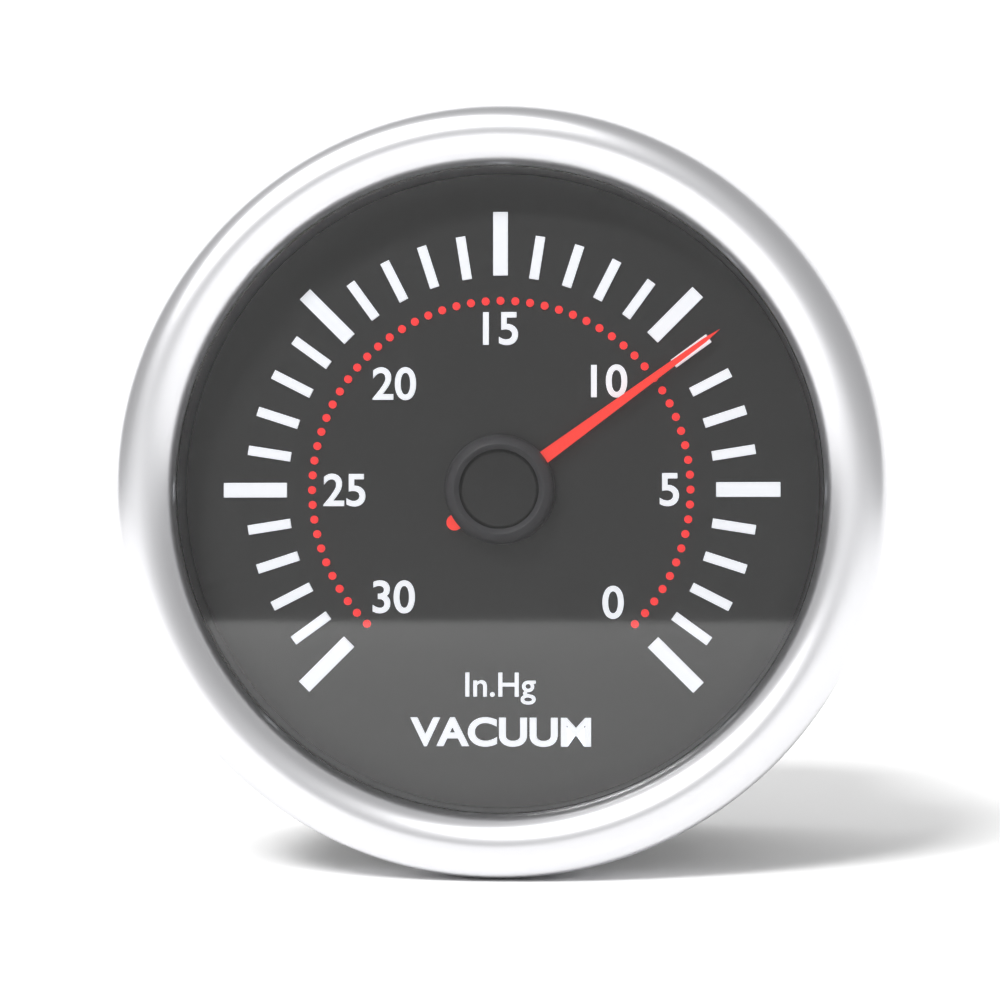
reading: 9 inHg
